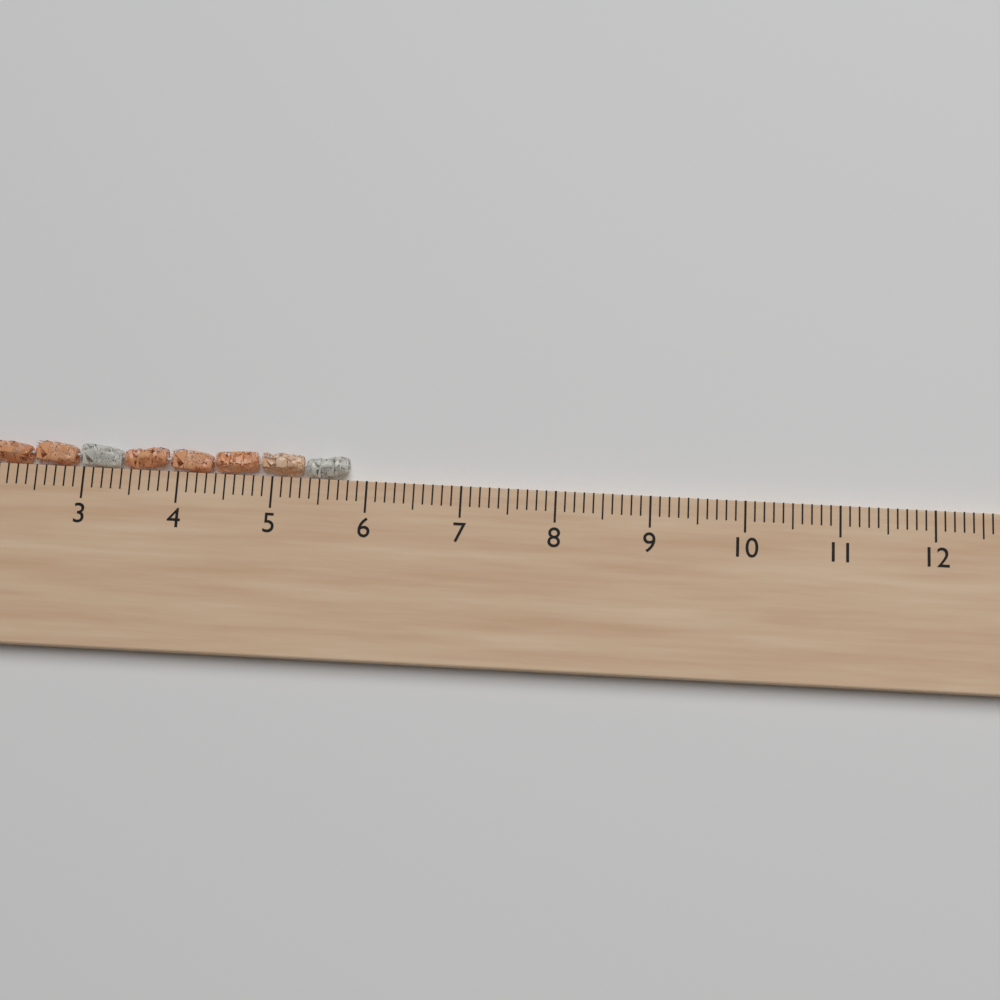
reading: 5.8 cm
